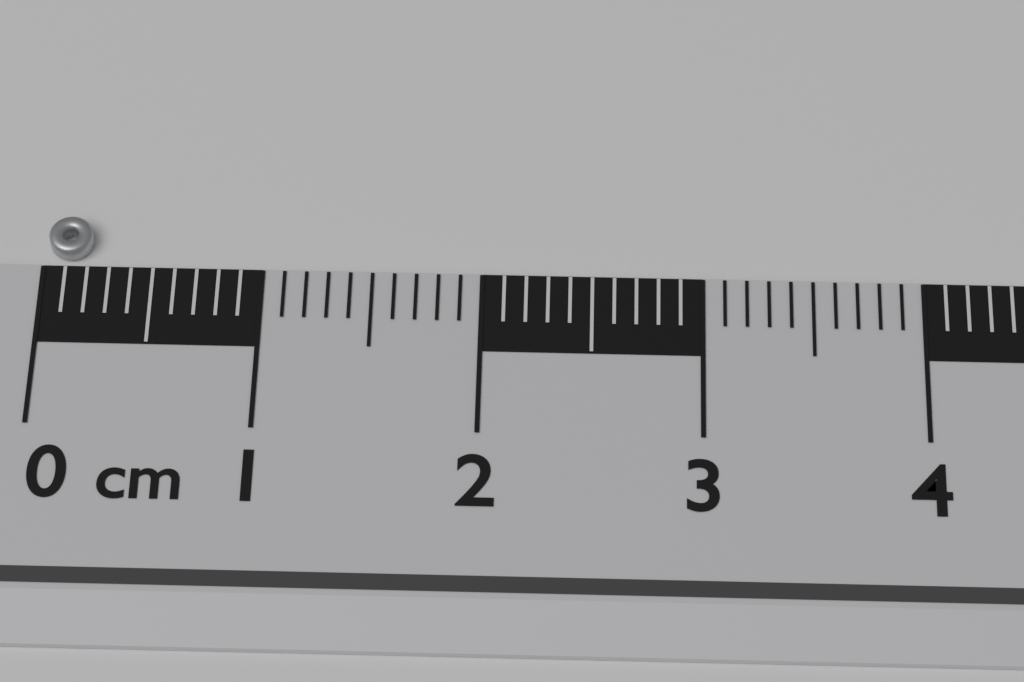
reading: 0.2 cm
